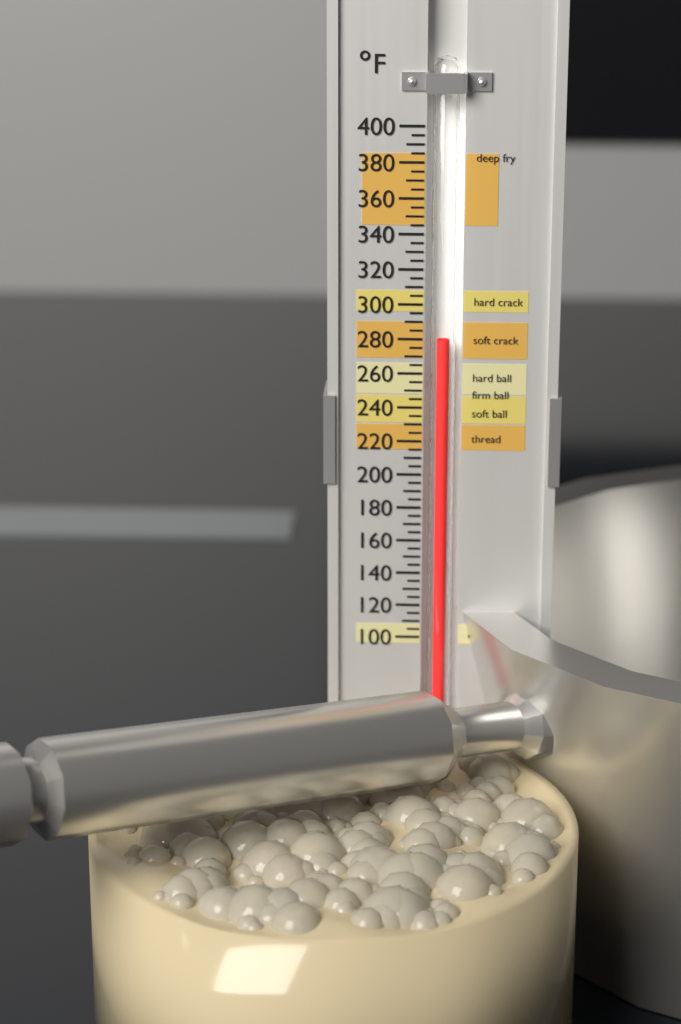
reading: 280 °F
